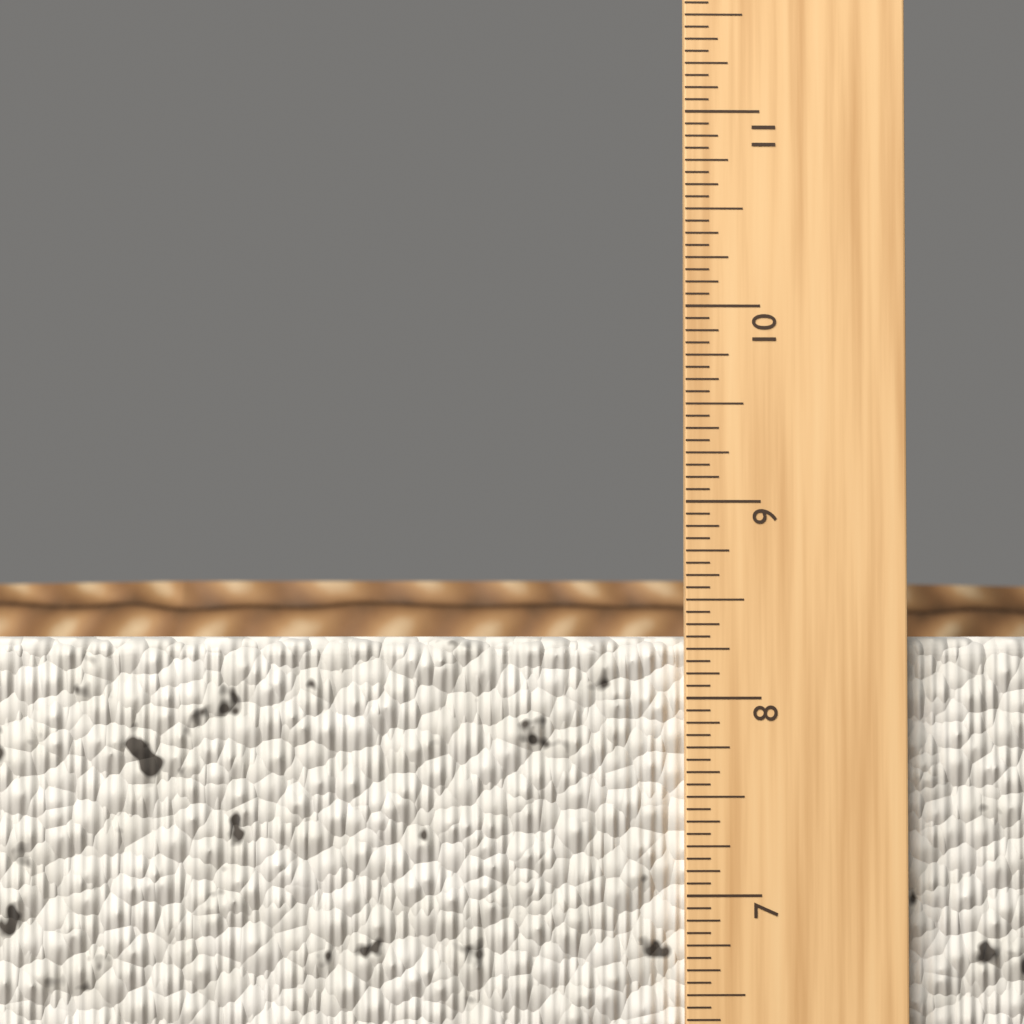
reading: 8.3125 in
